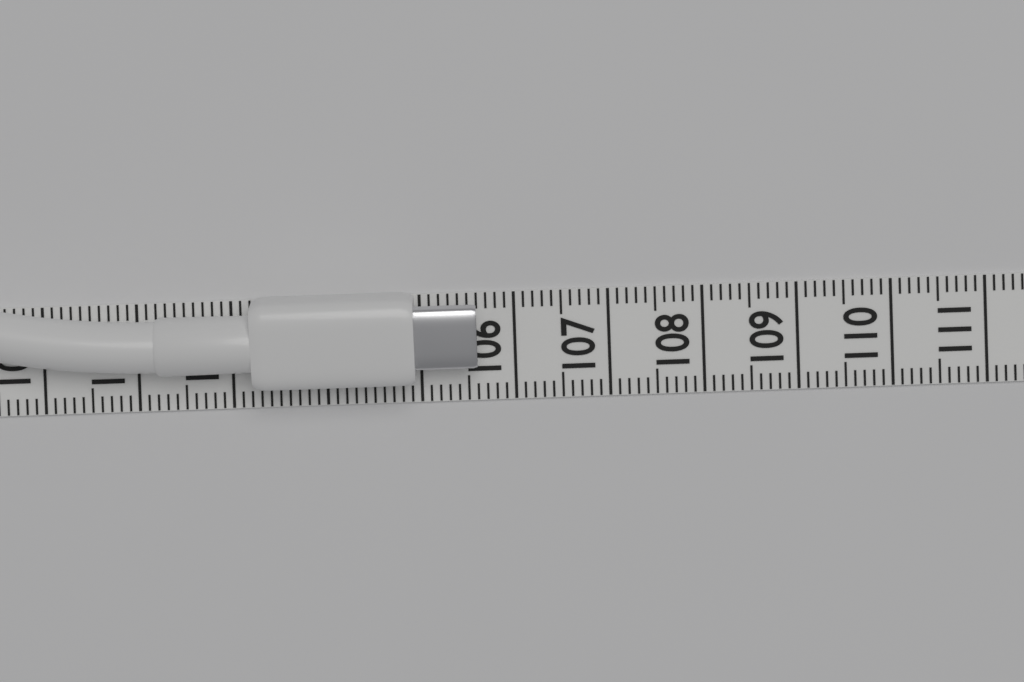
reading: 105.6 (no unit)
